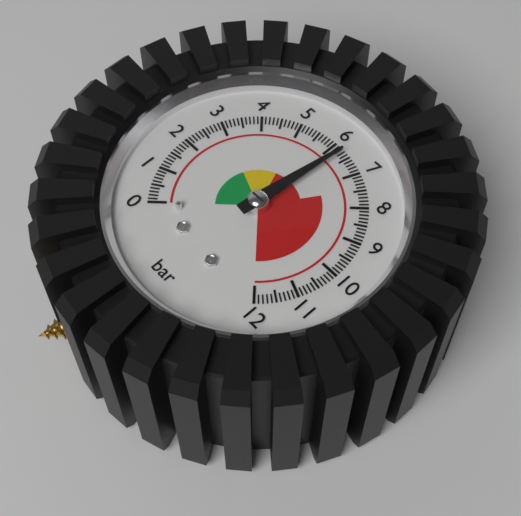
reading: 6.3 bar
